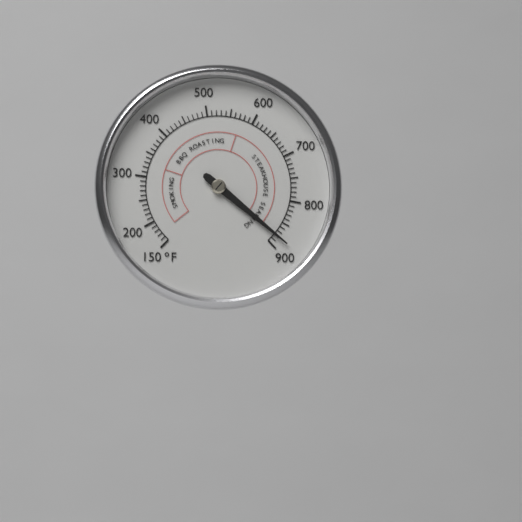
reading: 880 °F
